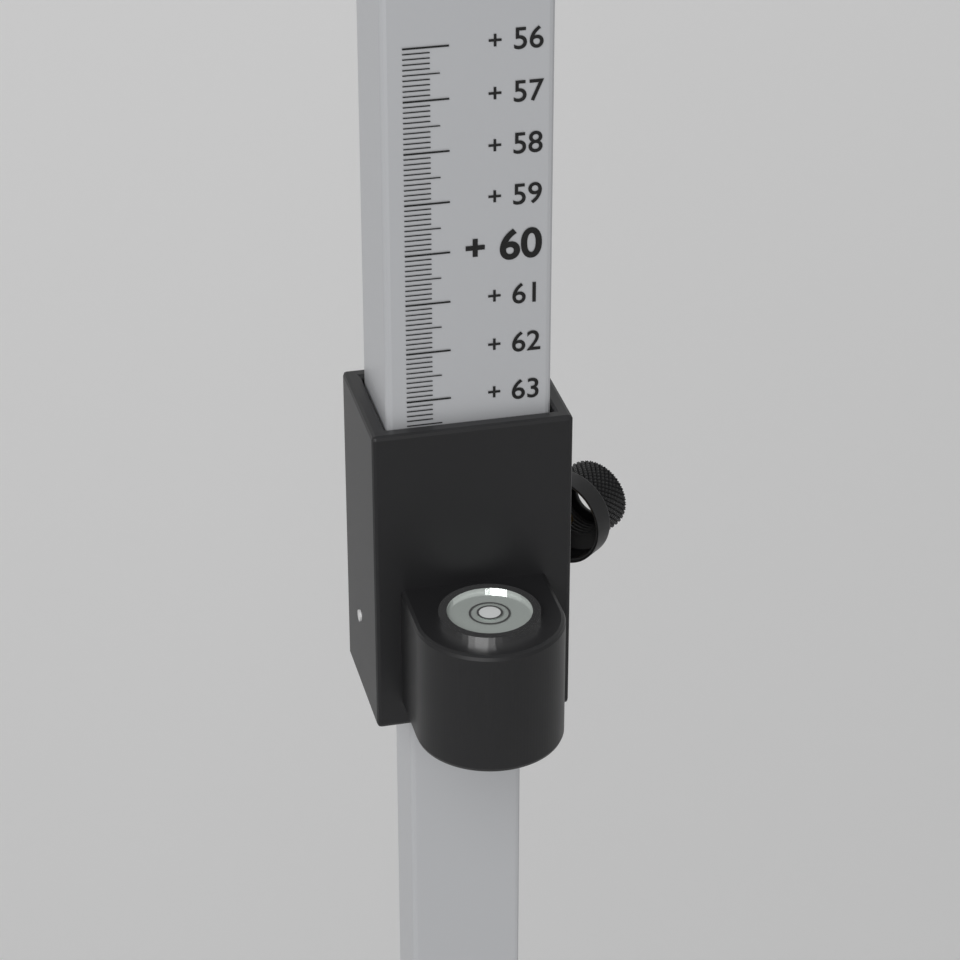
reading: 63.5 (no unit)
